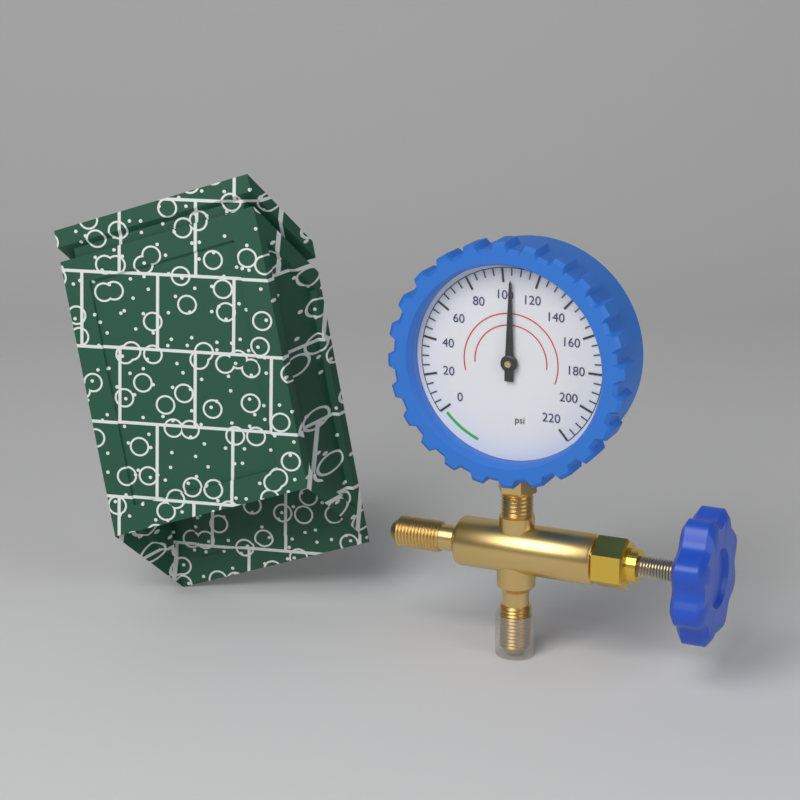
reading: 105 psi
